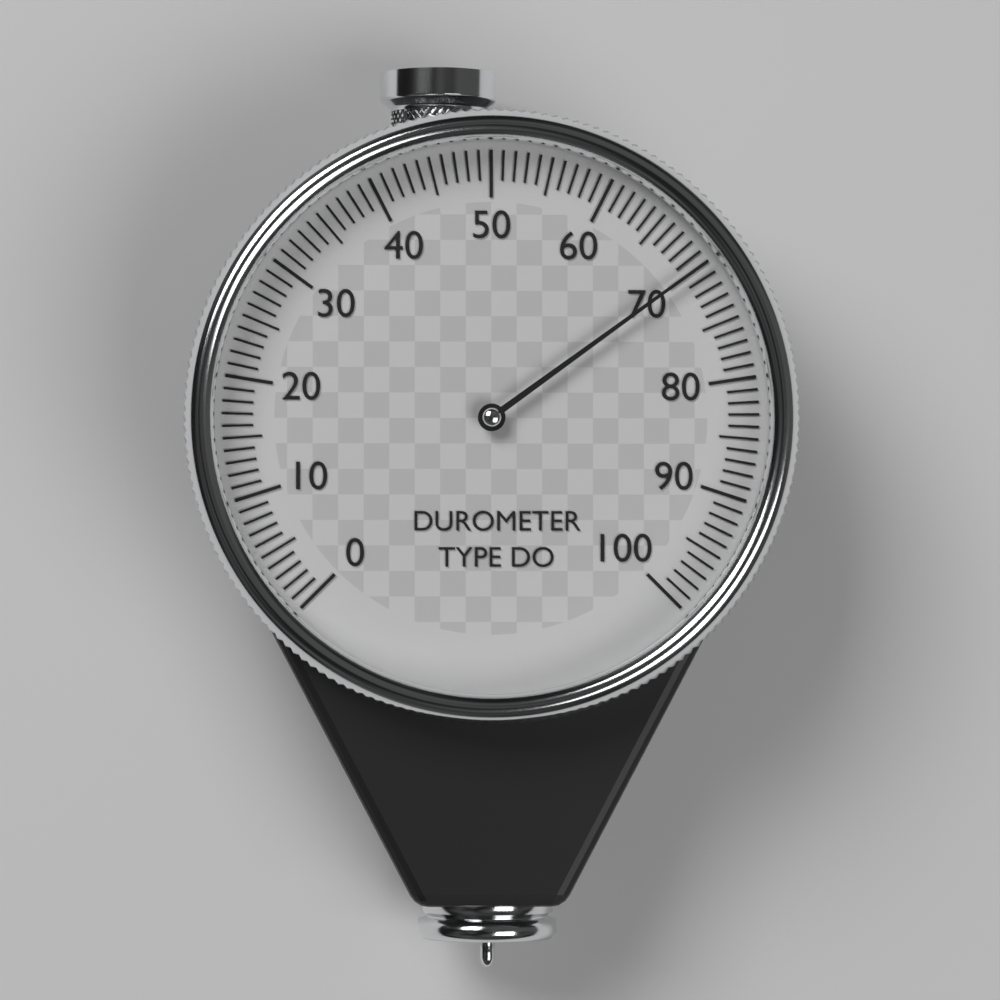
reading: 70 (no unit)
